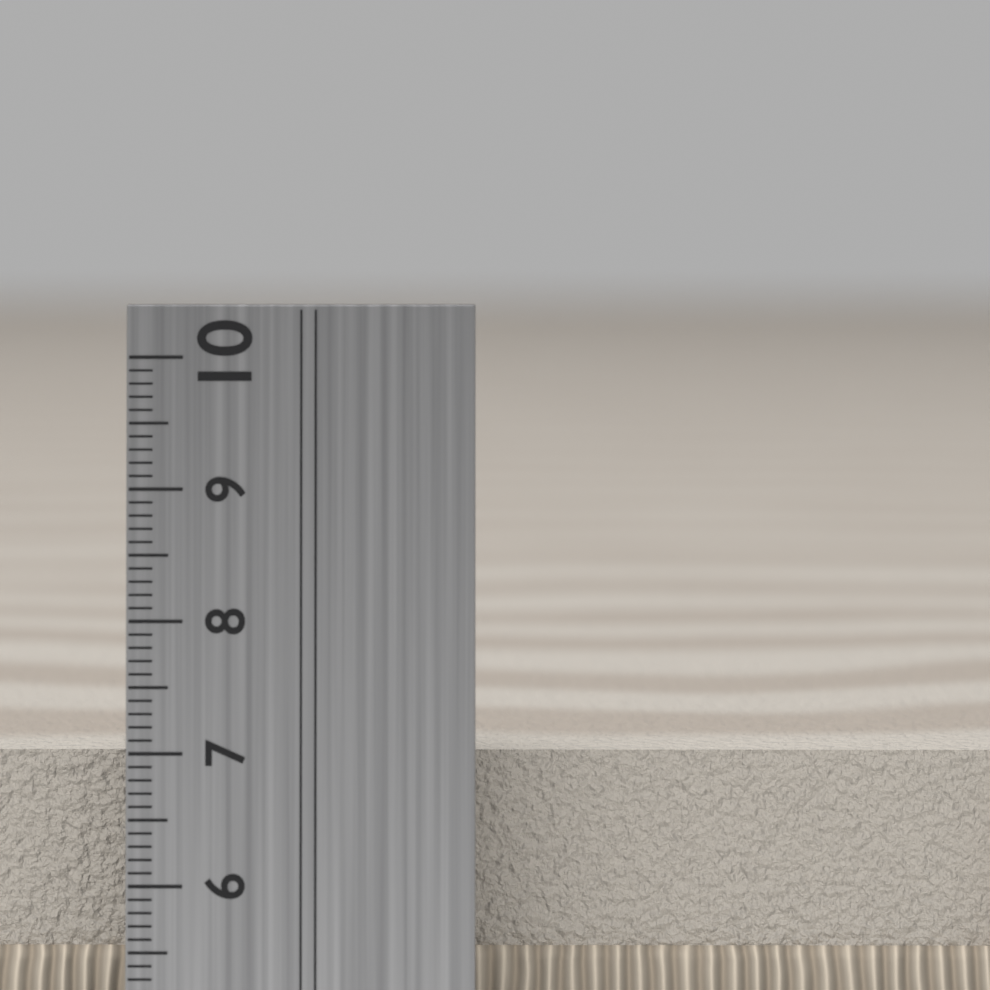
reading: 6.9 cm
